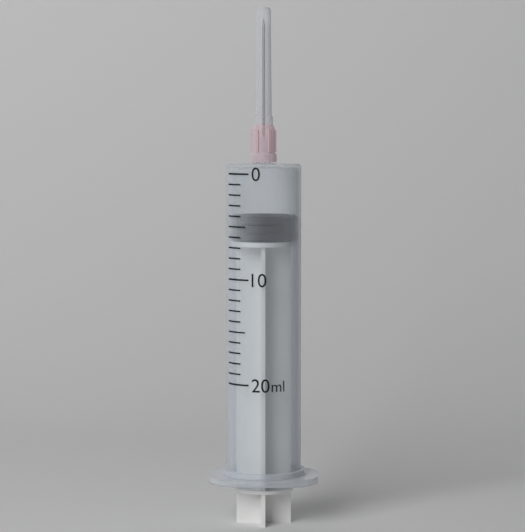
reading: 4 ml
